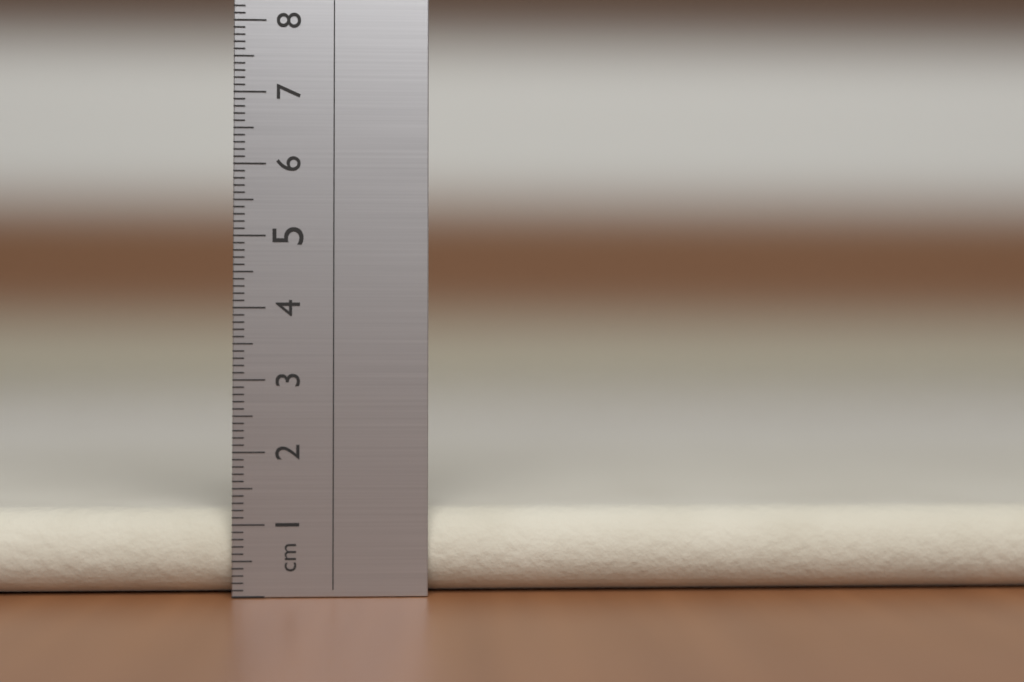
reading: 1.2 cm
